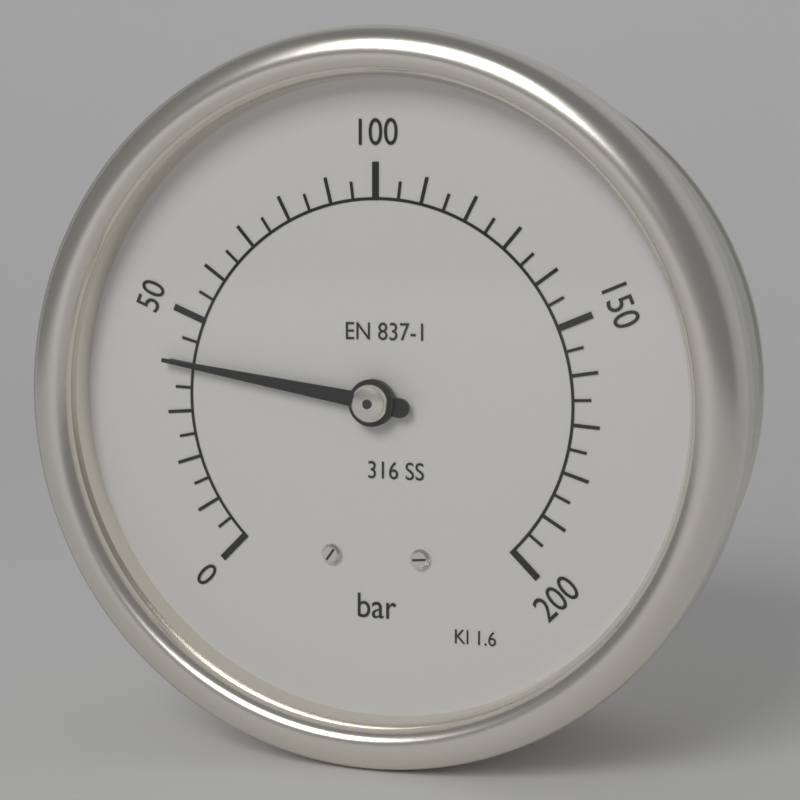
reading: 40 bar
